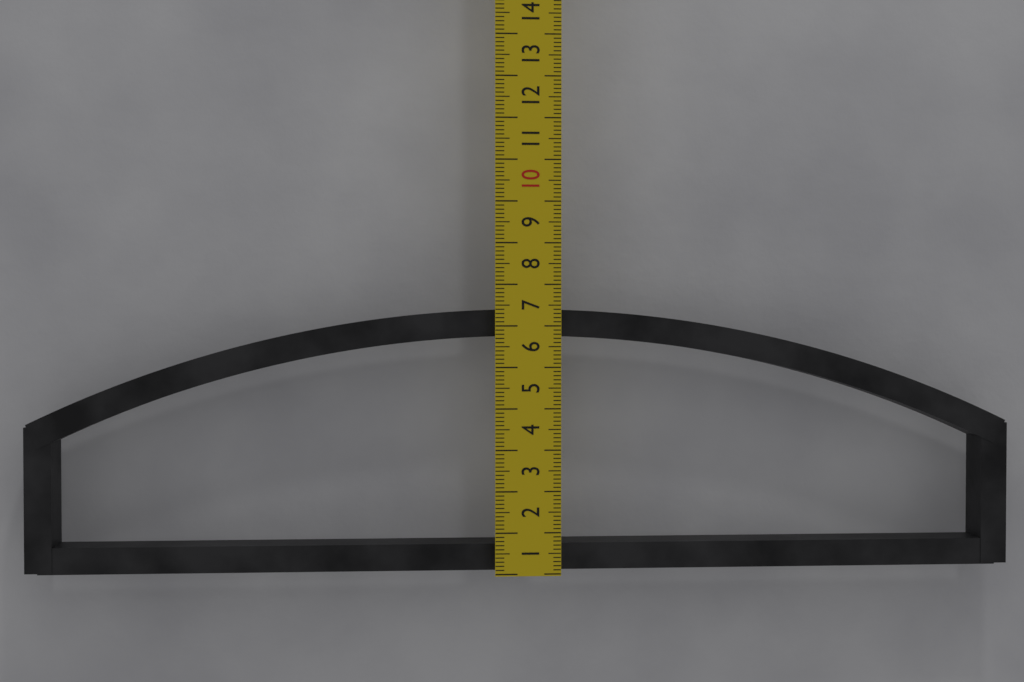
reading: 6.4 cm
